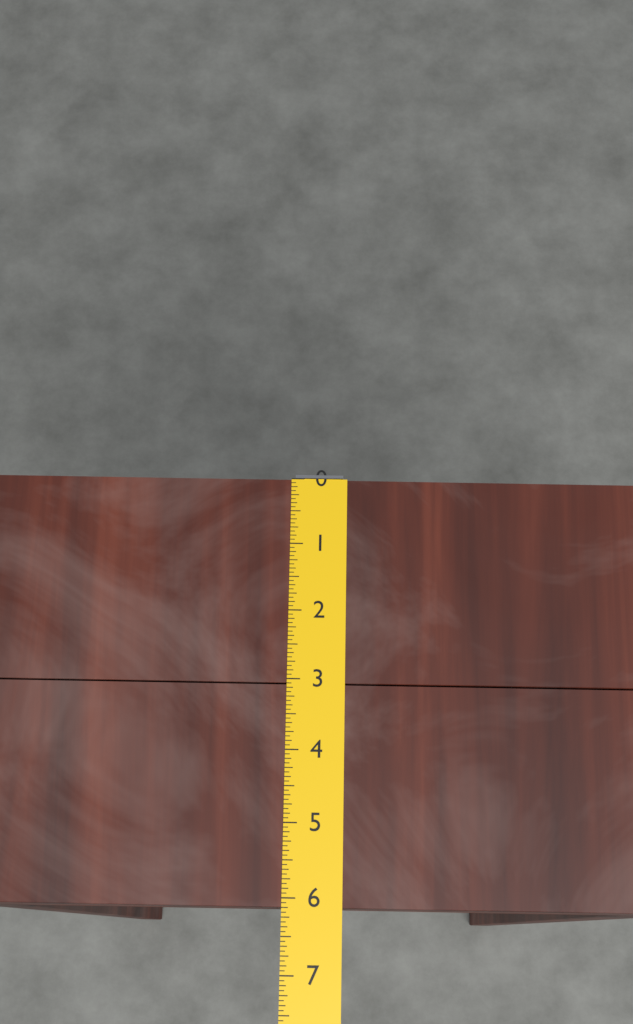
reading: 6.1250 (no unit)
